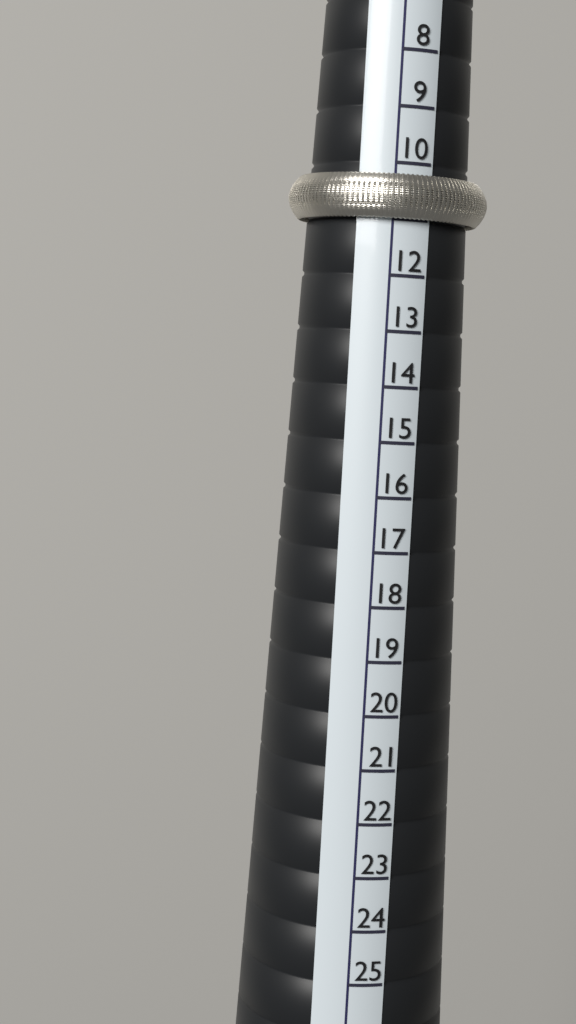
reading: 11 (no unit)
